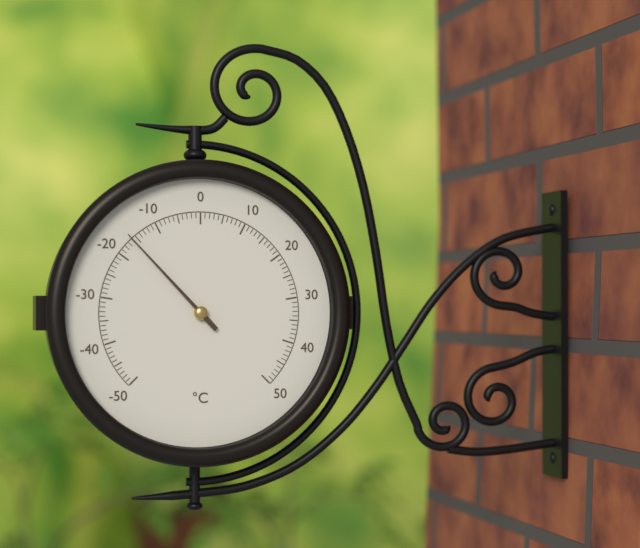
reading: -16 °C
